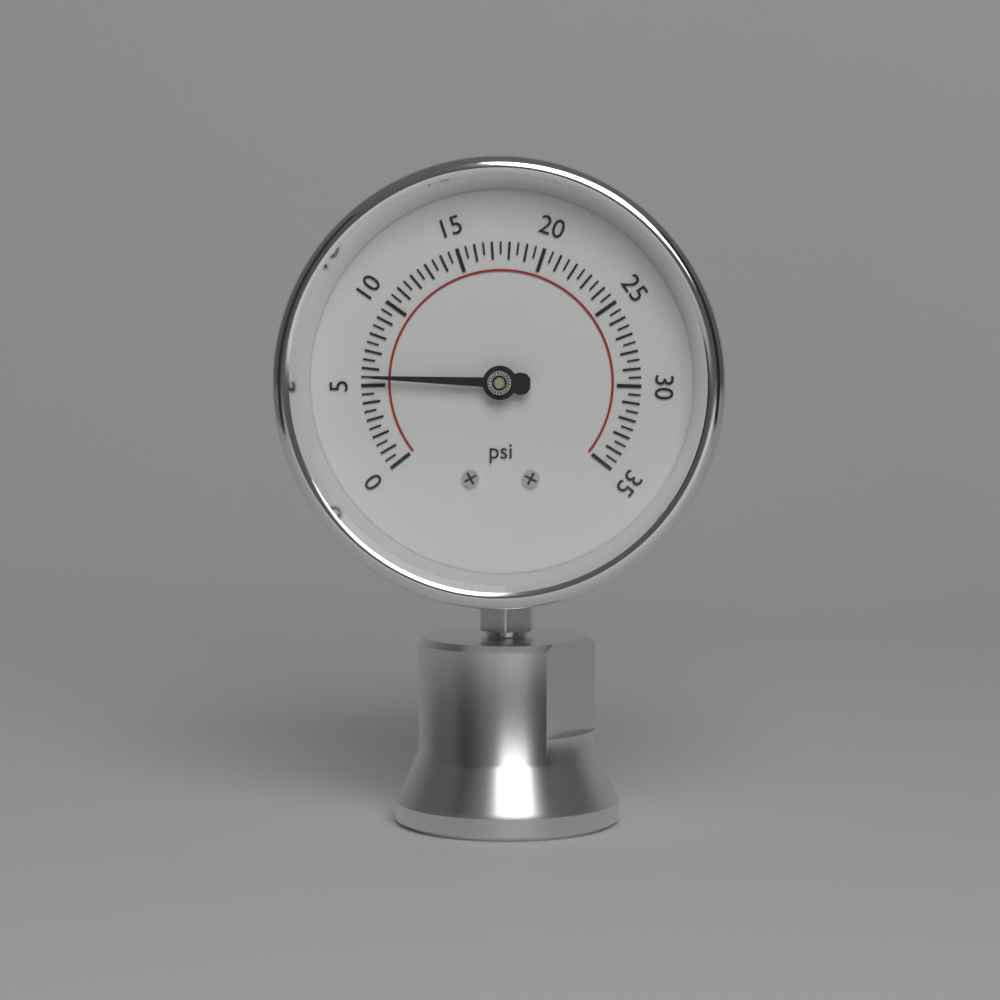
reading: 5.5 psi
